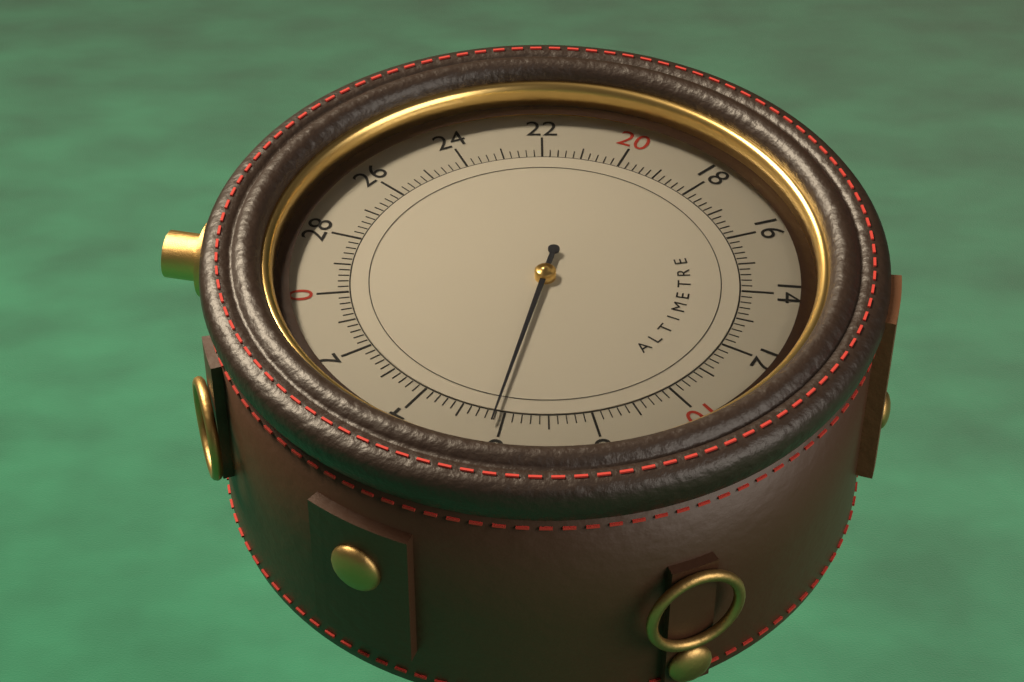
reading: 5.8 (no unit)
